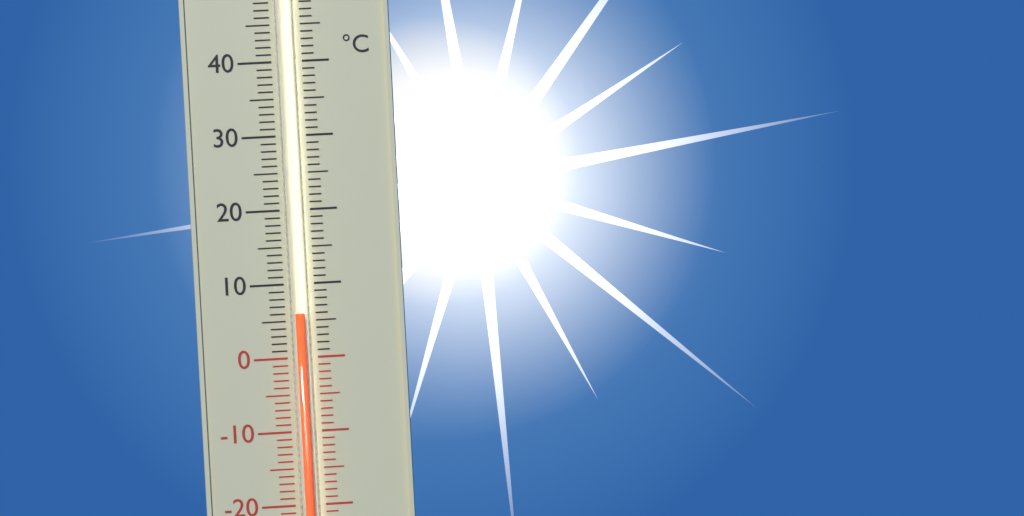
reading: 6 °C
